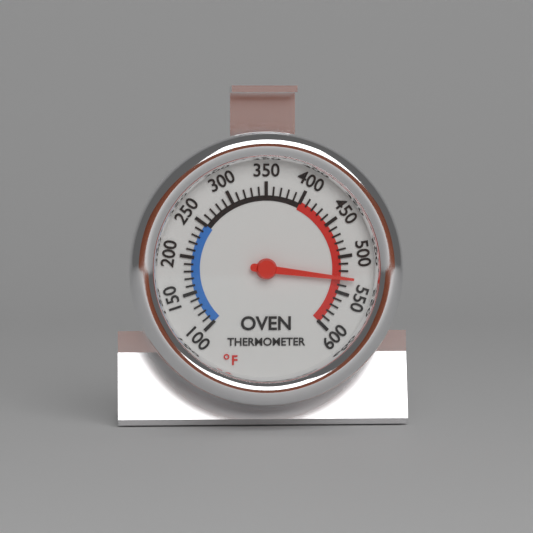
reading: 530 °F
